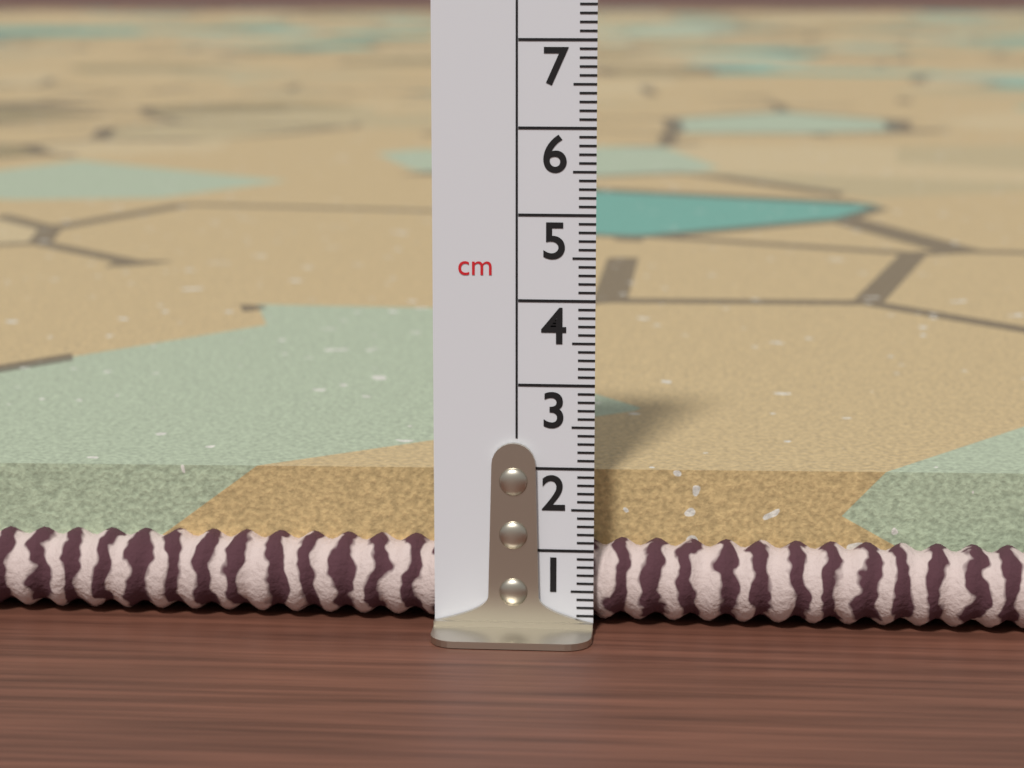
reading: 1.8 cm
